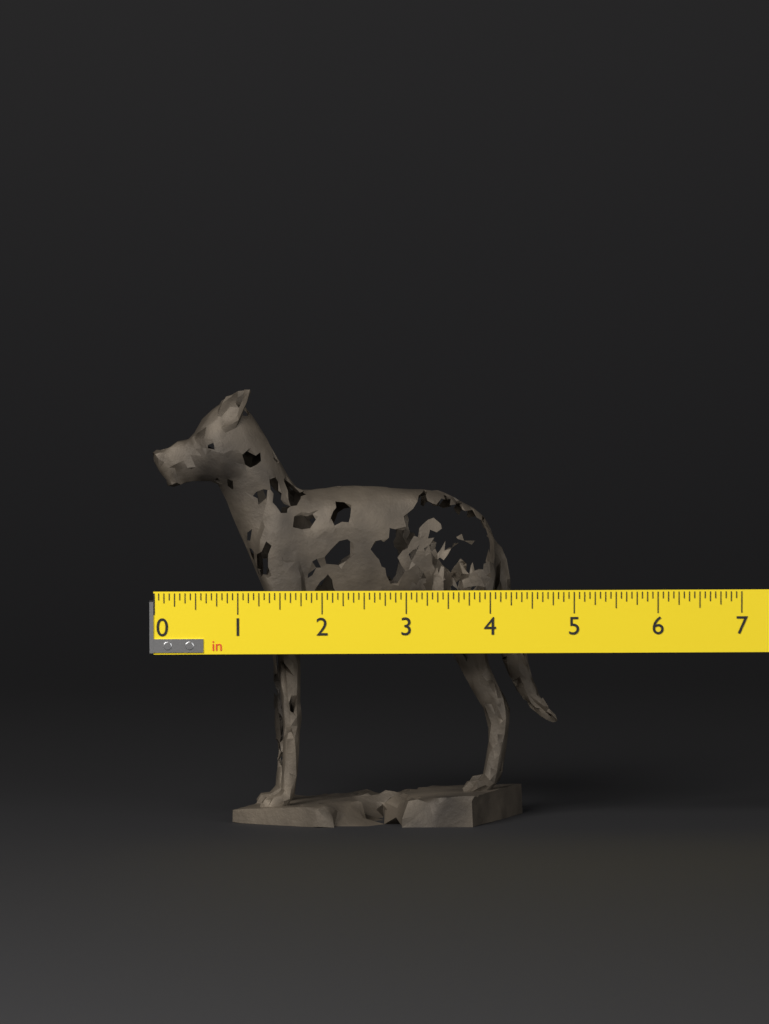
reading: 4.8750 in
